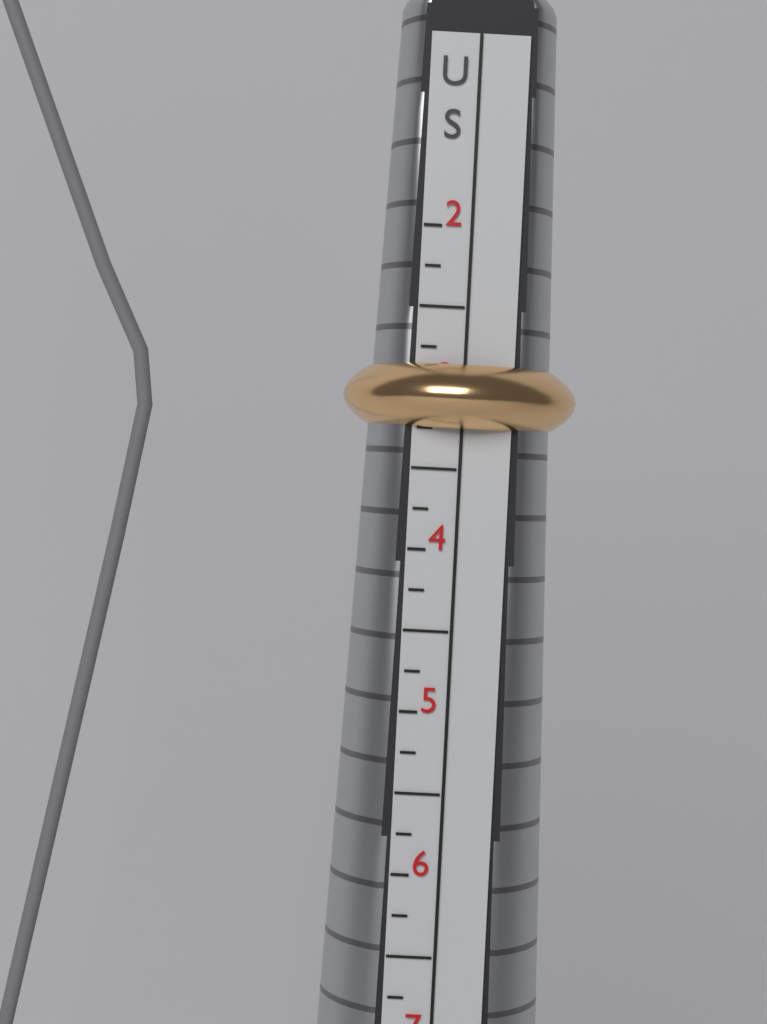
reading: 3.25 US
